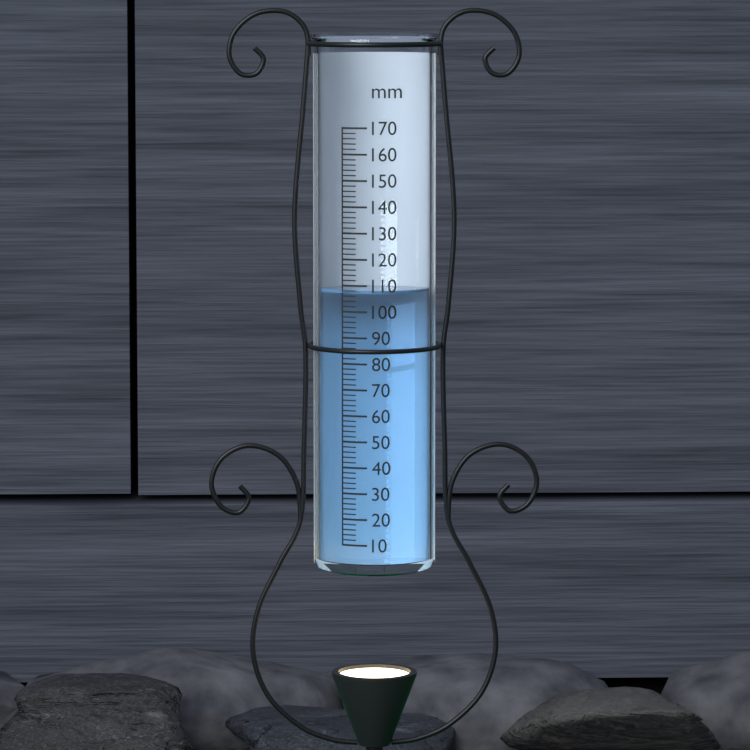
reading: 108 mm
